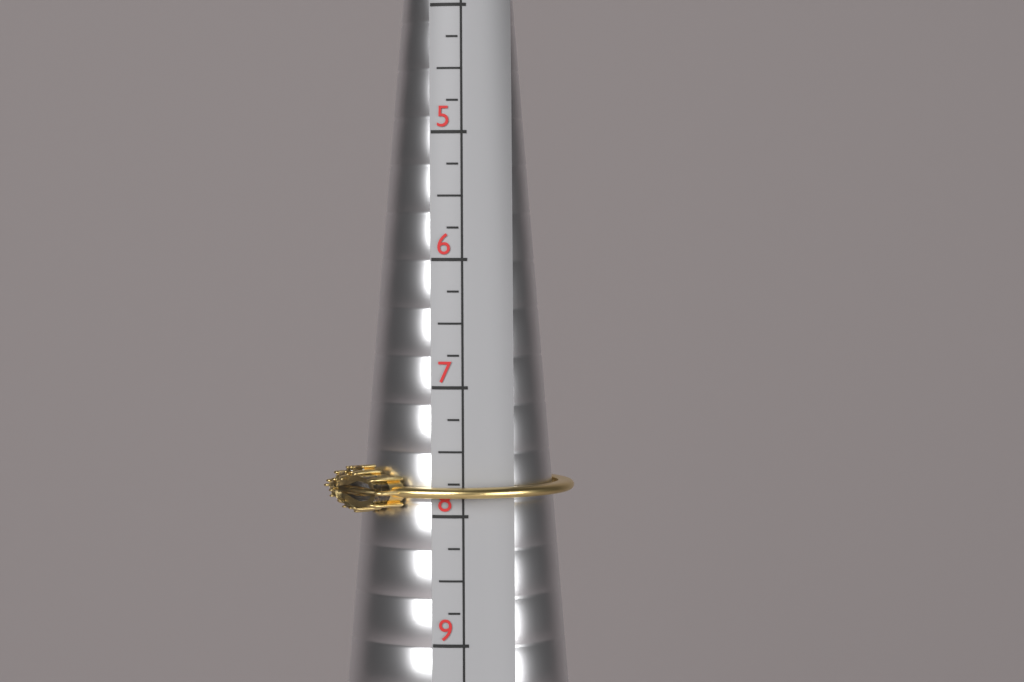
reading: 8.00 (no unit)
